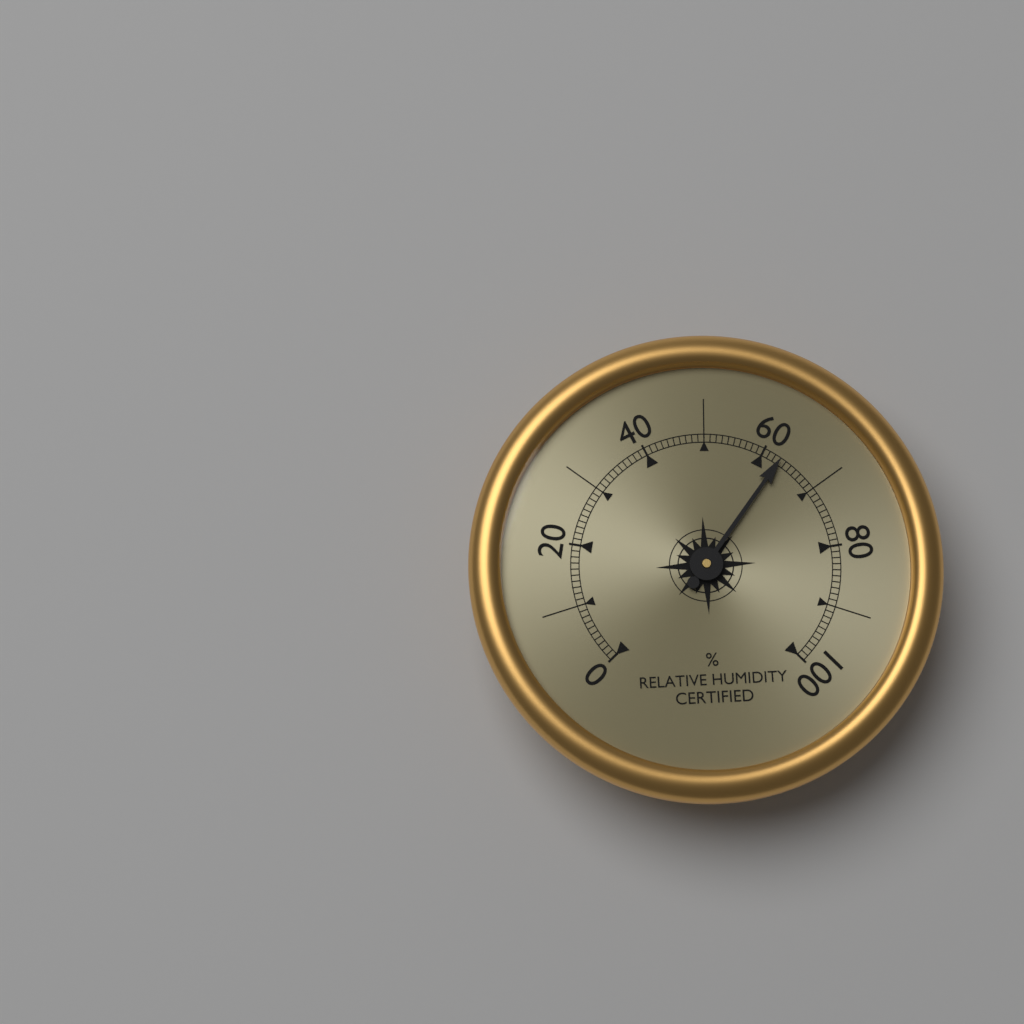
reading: 63 %
